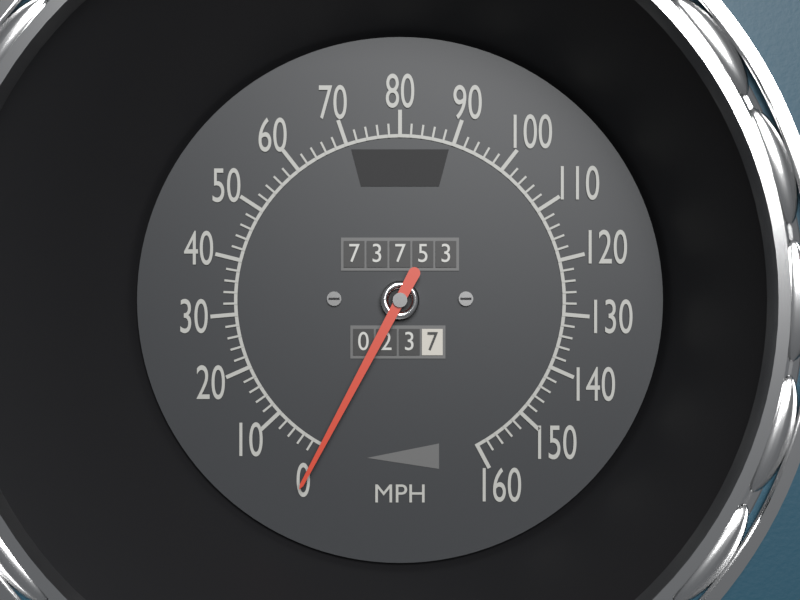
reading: 0 mph
